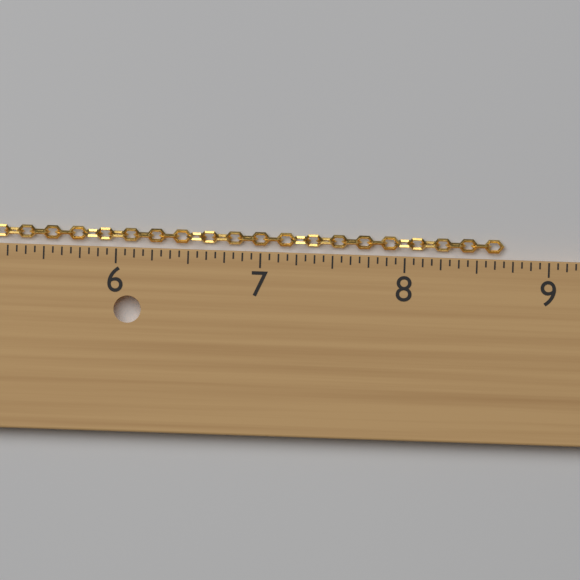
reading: 8.6875 in
